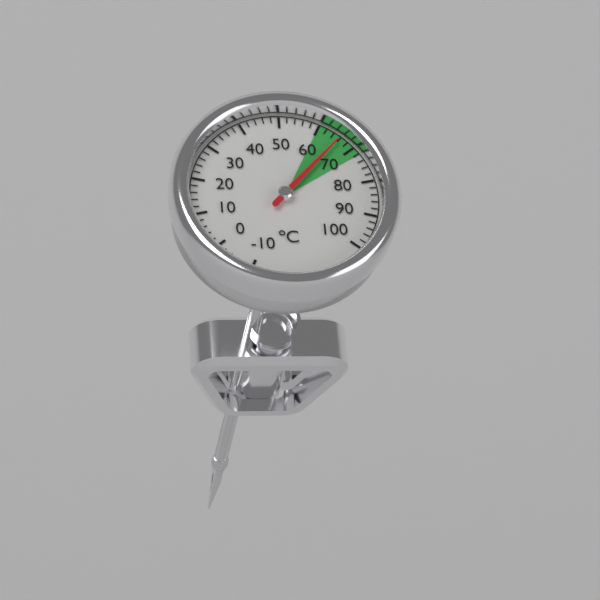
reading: 66 °C
